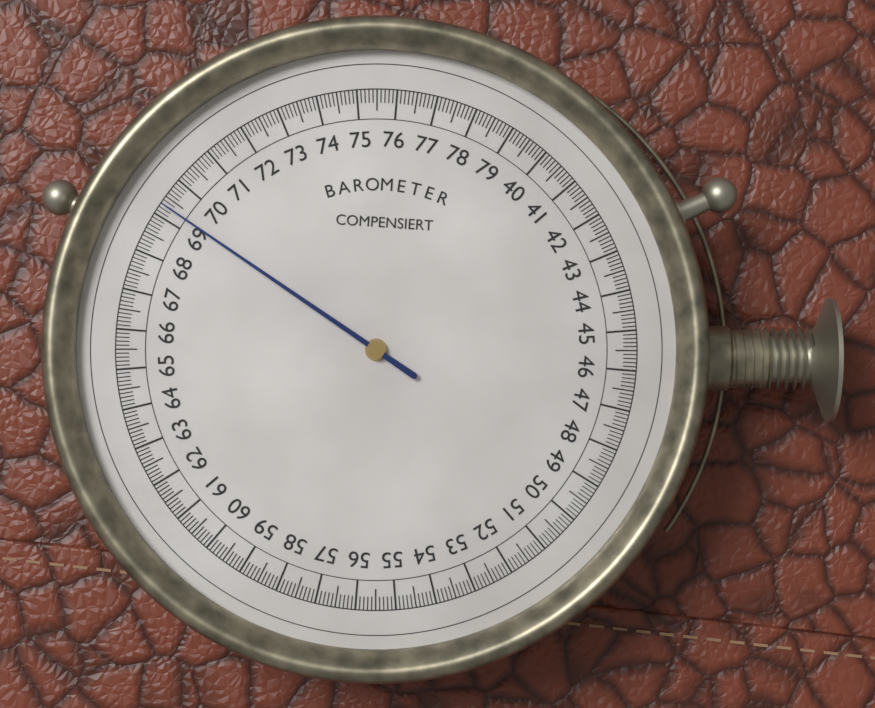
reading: 69.3 (no unit)
